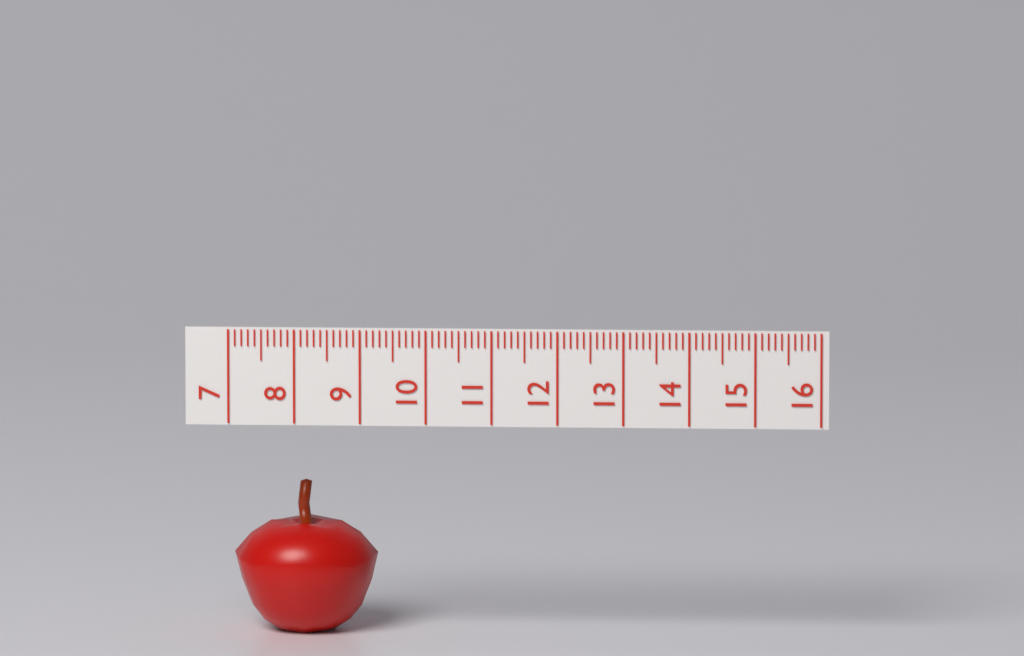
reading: 9.2 (no unit)
